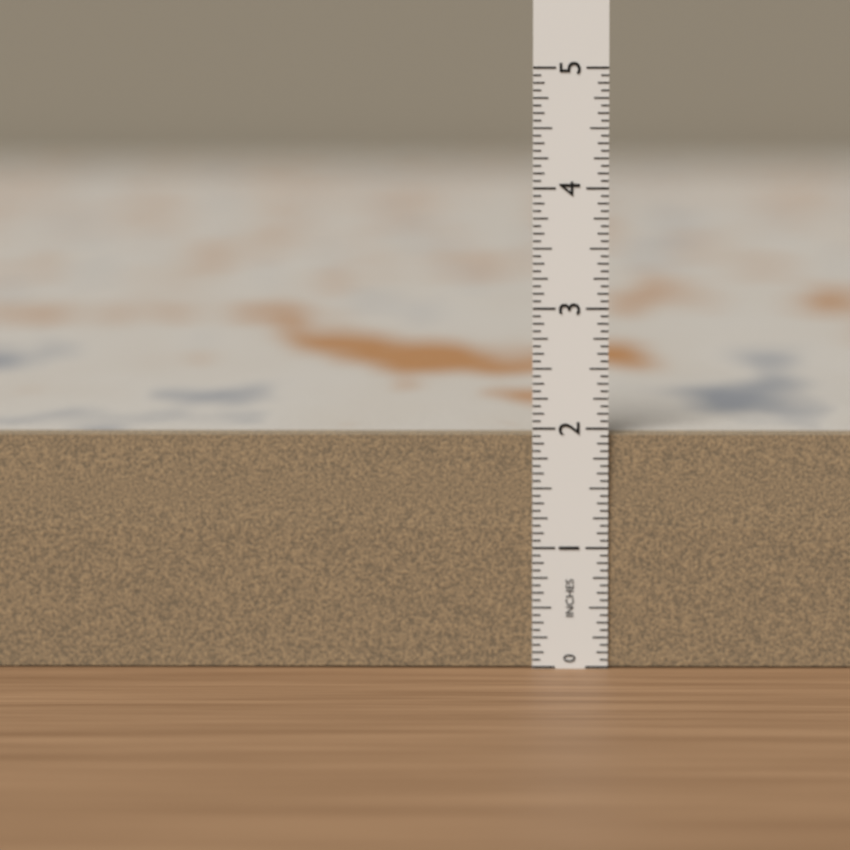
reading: 1.9375 in
